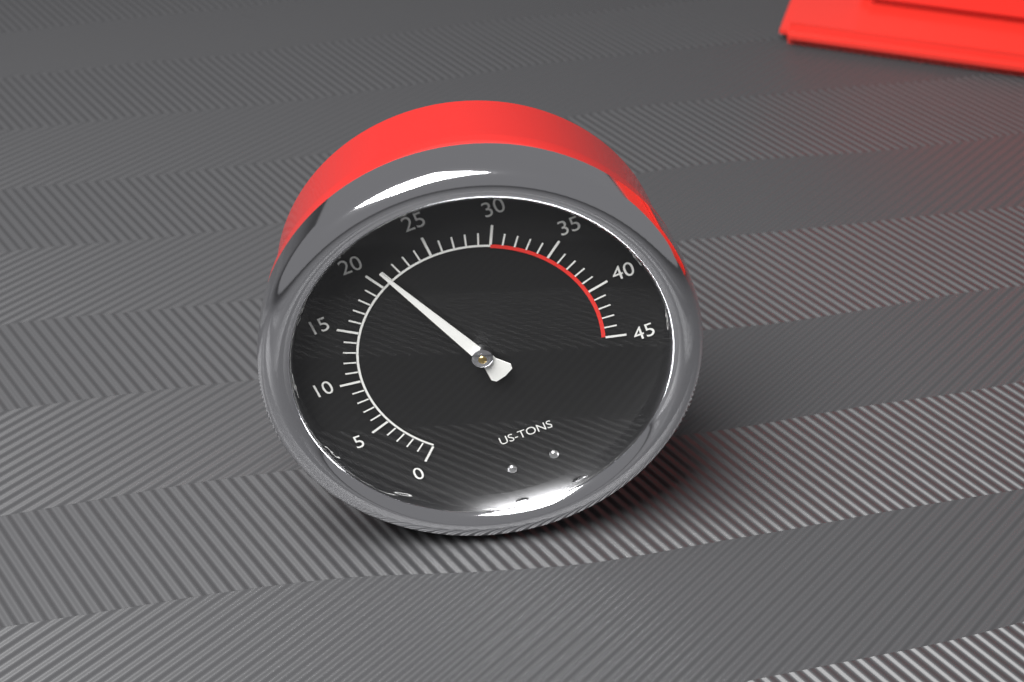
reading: 21 US tons
